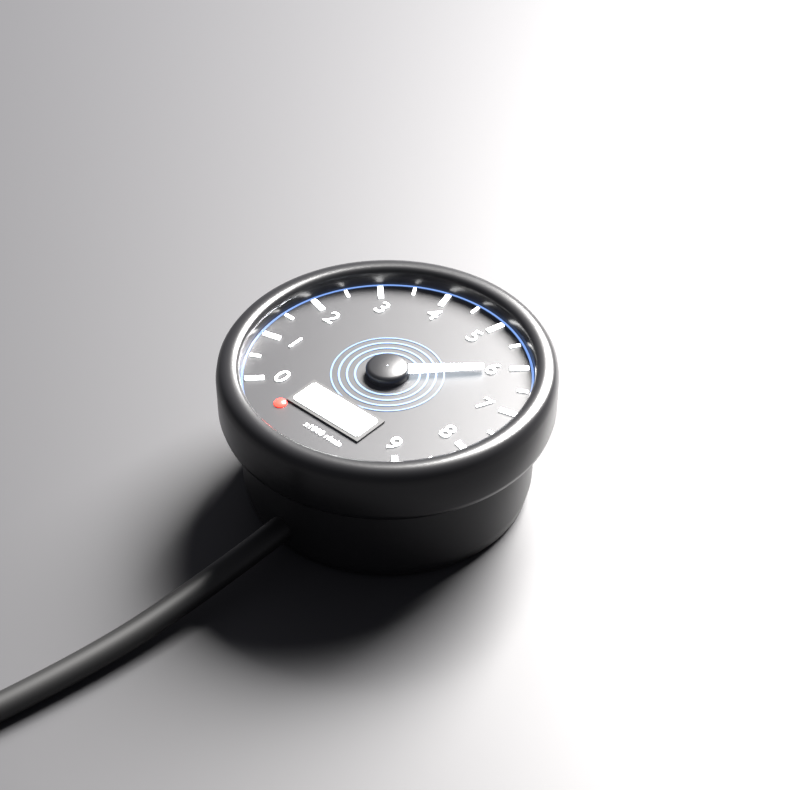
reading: 6.0 x1000 r/min
